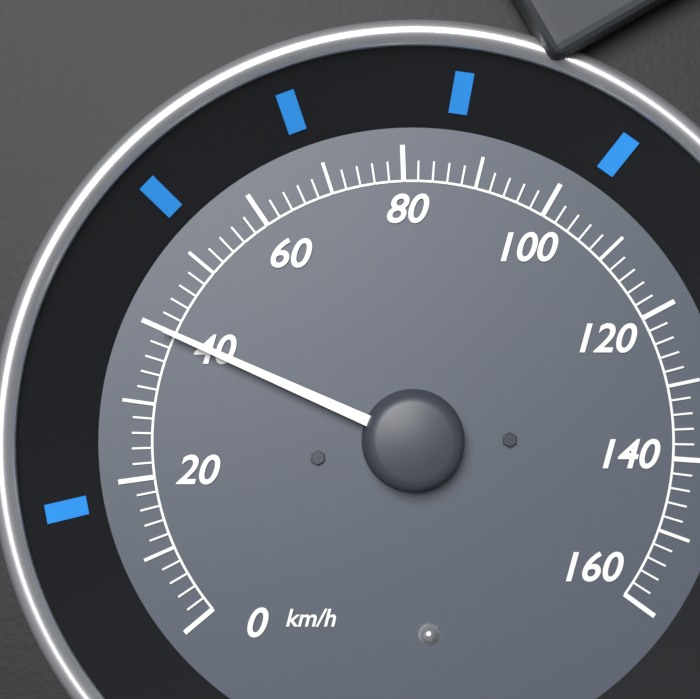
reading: 40 km/h
